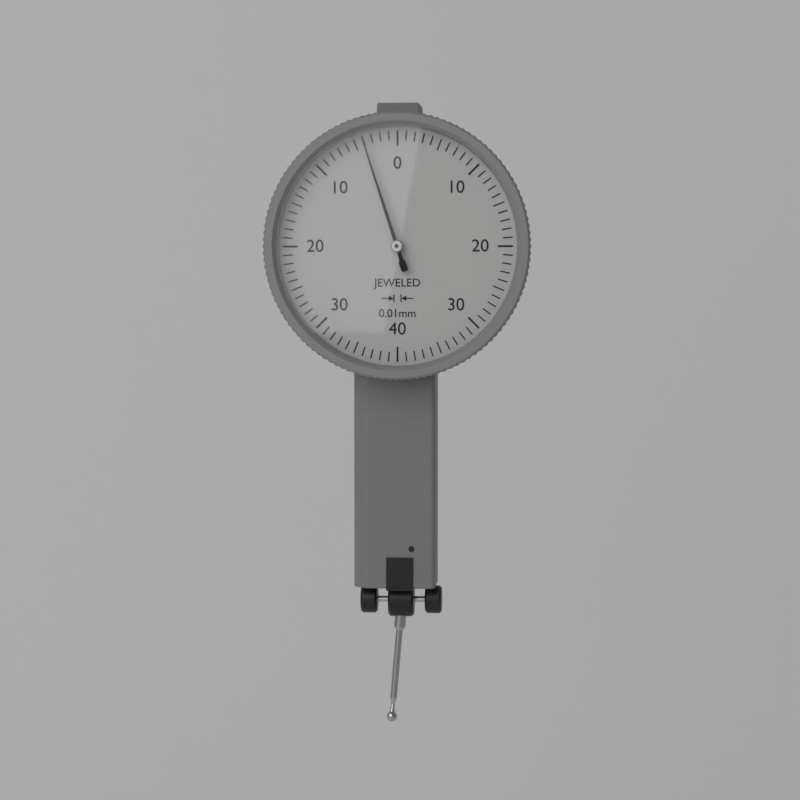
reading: 0.04 mm
